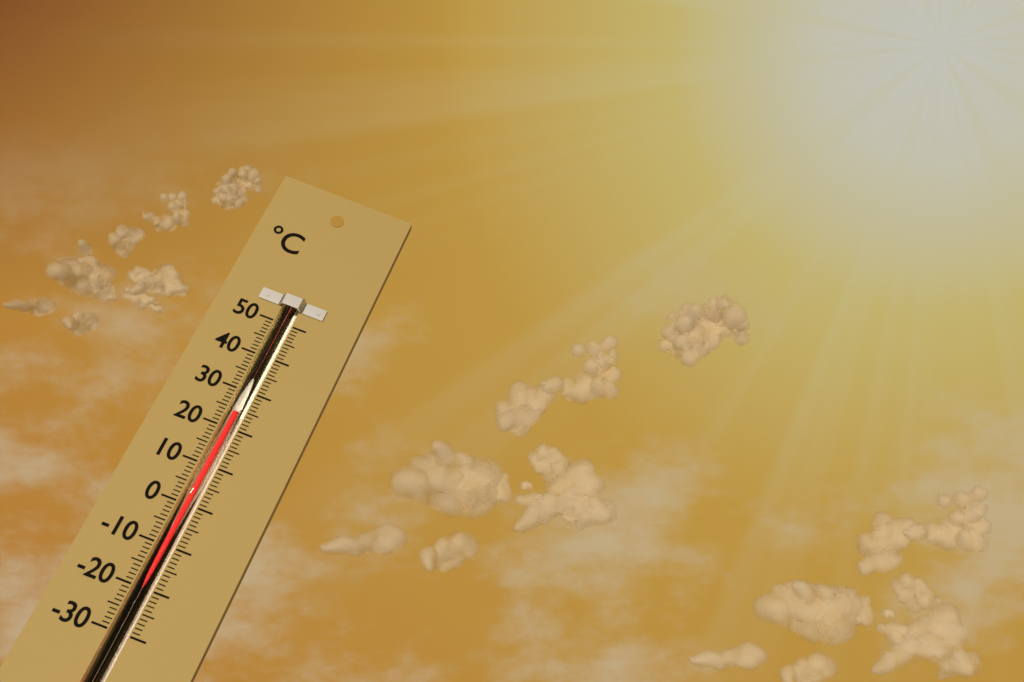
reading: 24 °C
